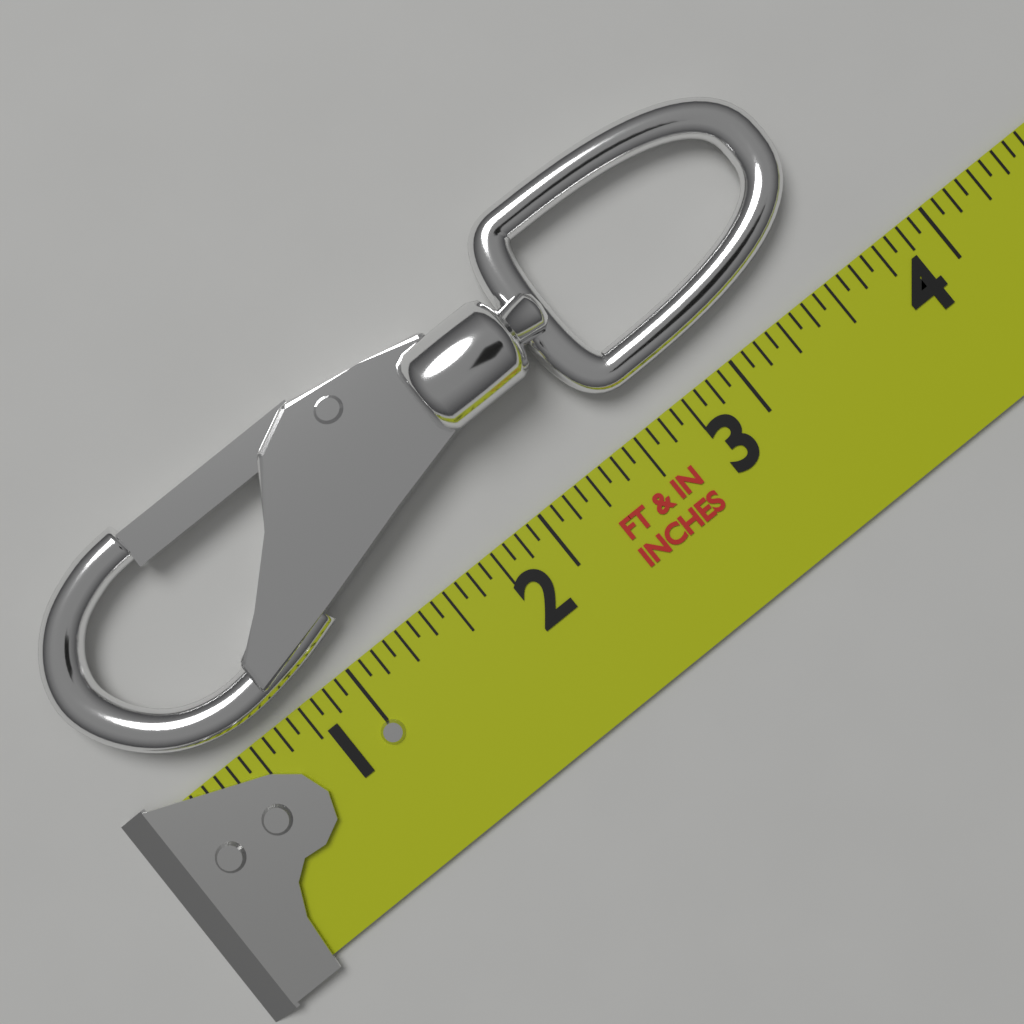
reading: 3.6875 in
